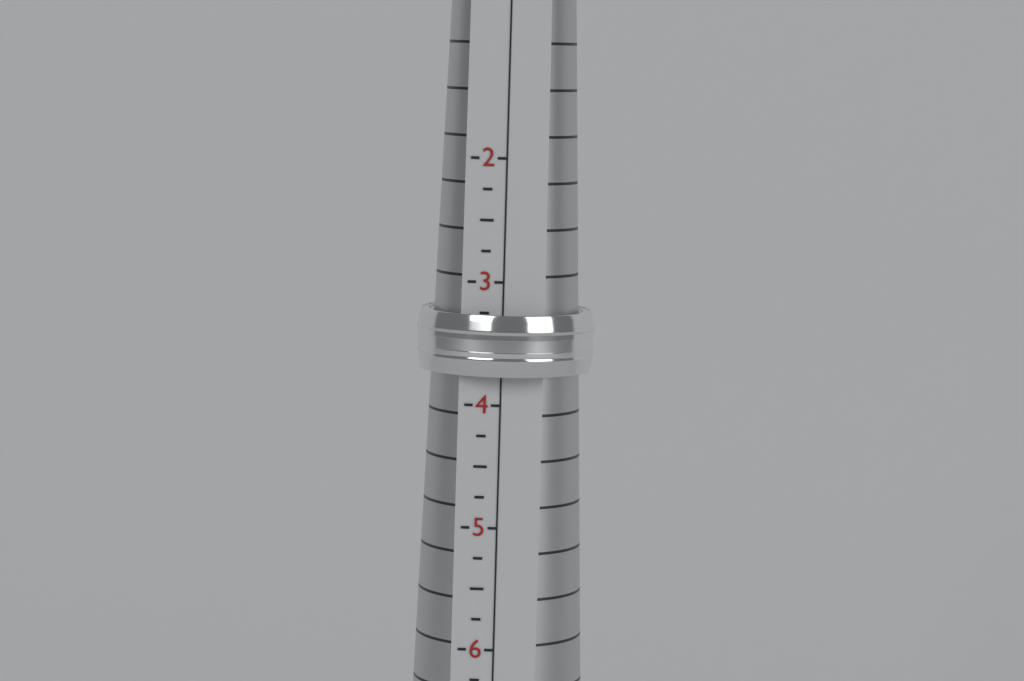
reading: 3.75 (no unit)
